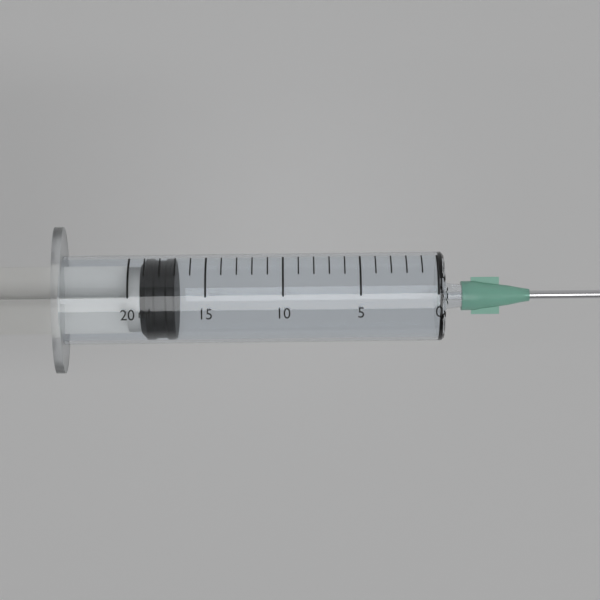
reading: 17 ml
